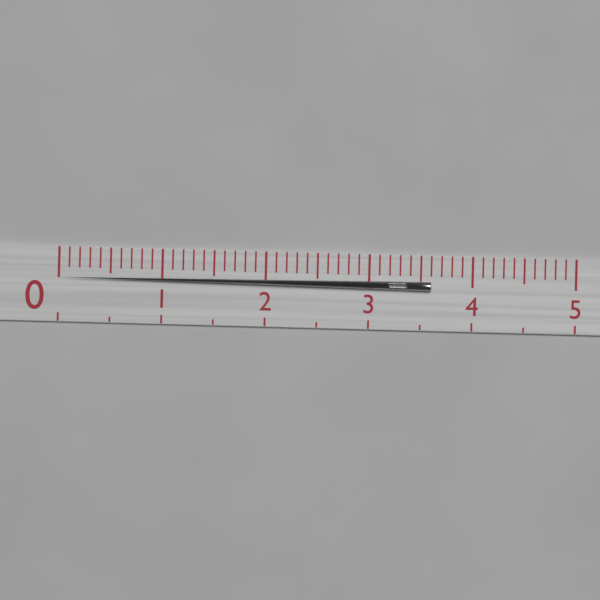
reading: 3.6 (no unit)
